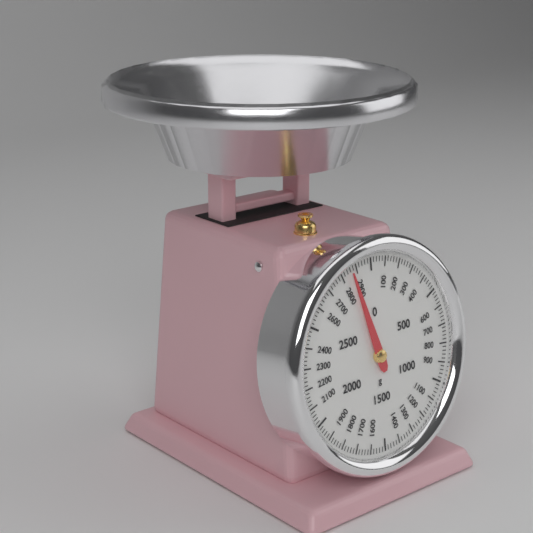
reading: 2860 g
